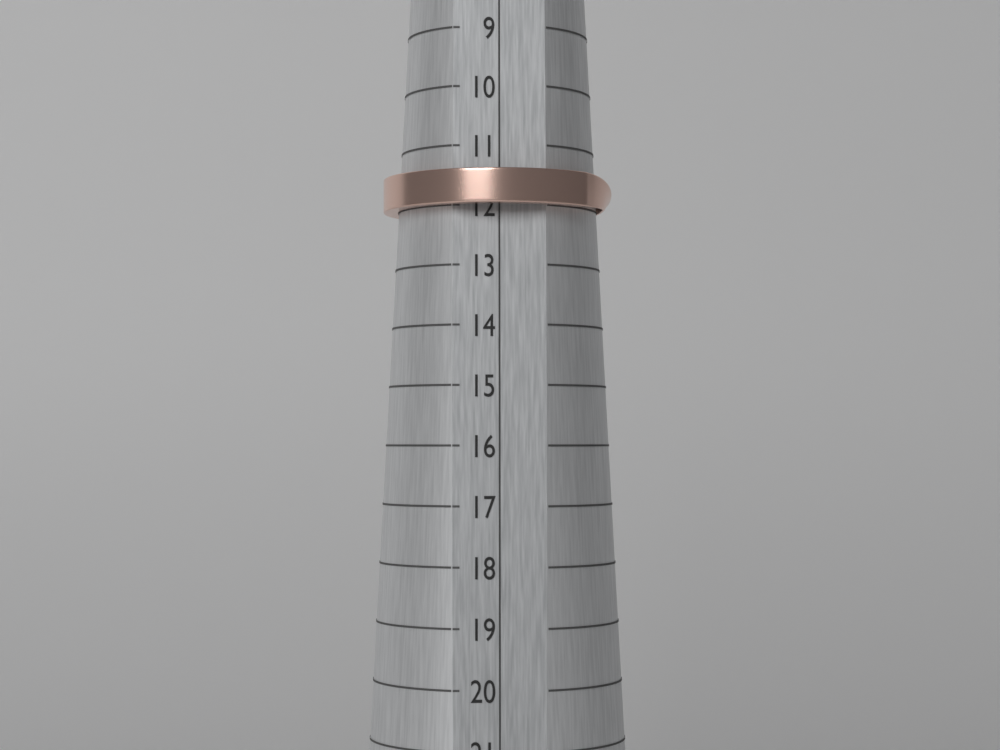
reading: 12 (no unit)
